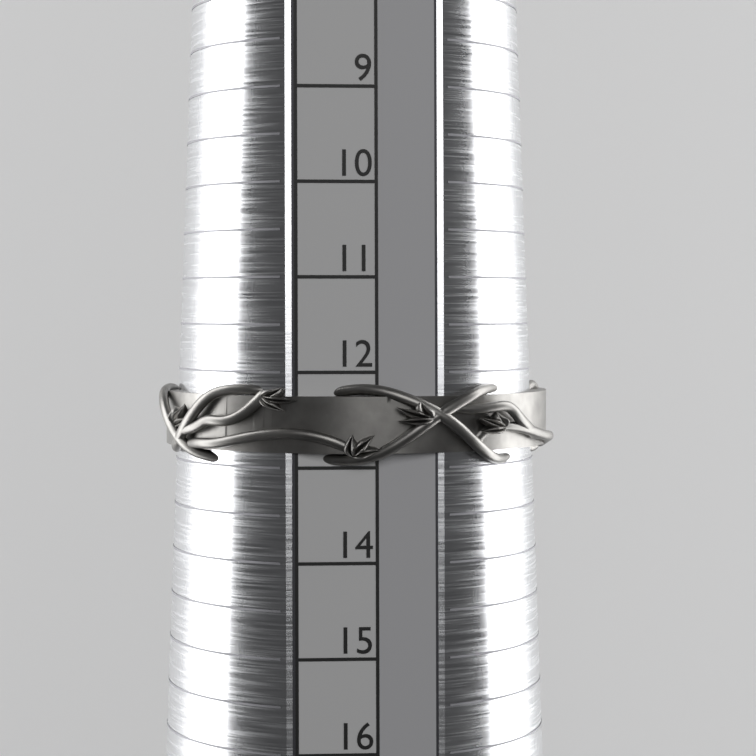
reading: 13.0 (no unit)
